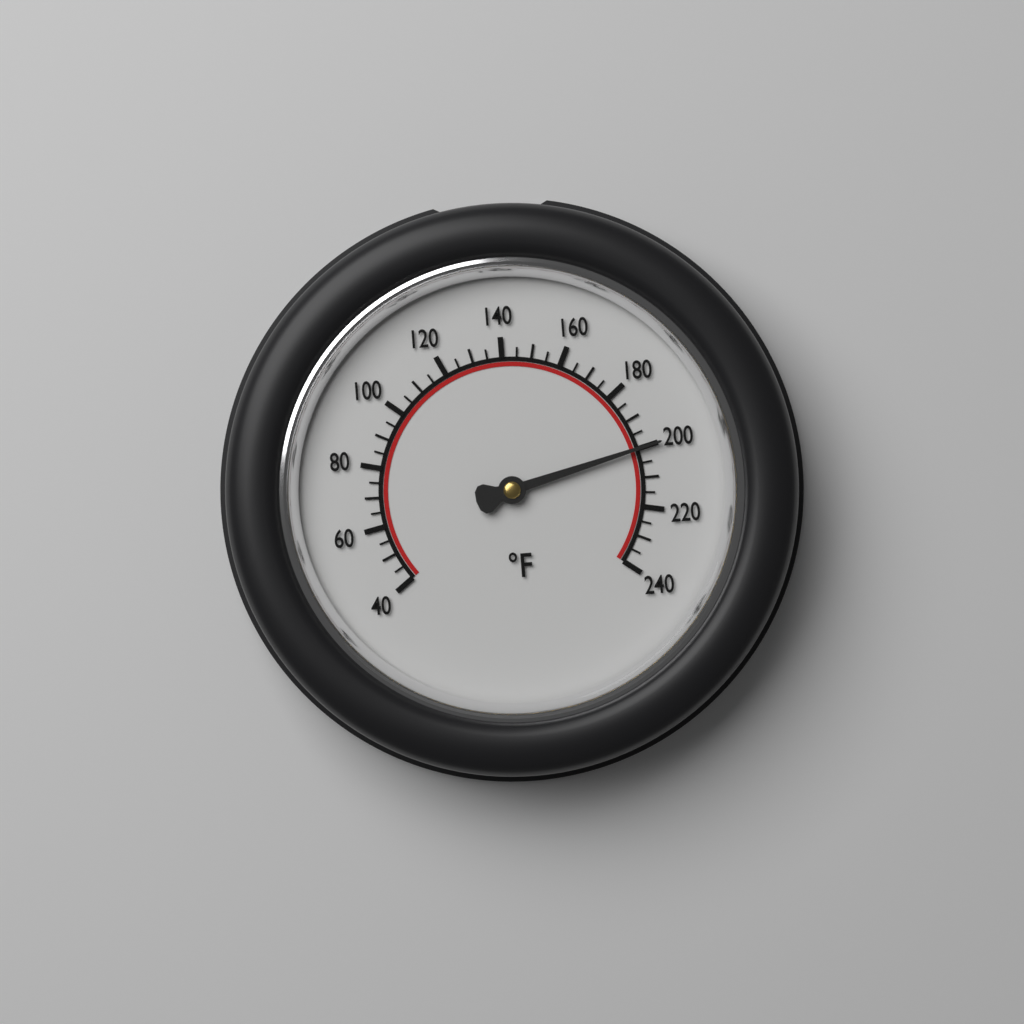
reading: 200 °F
